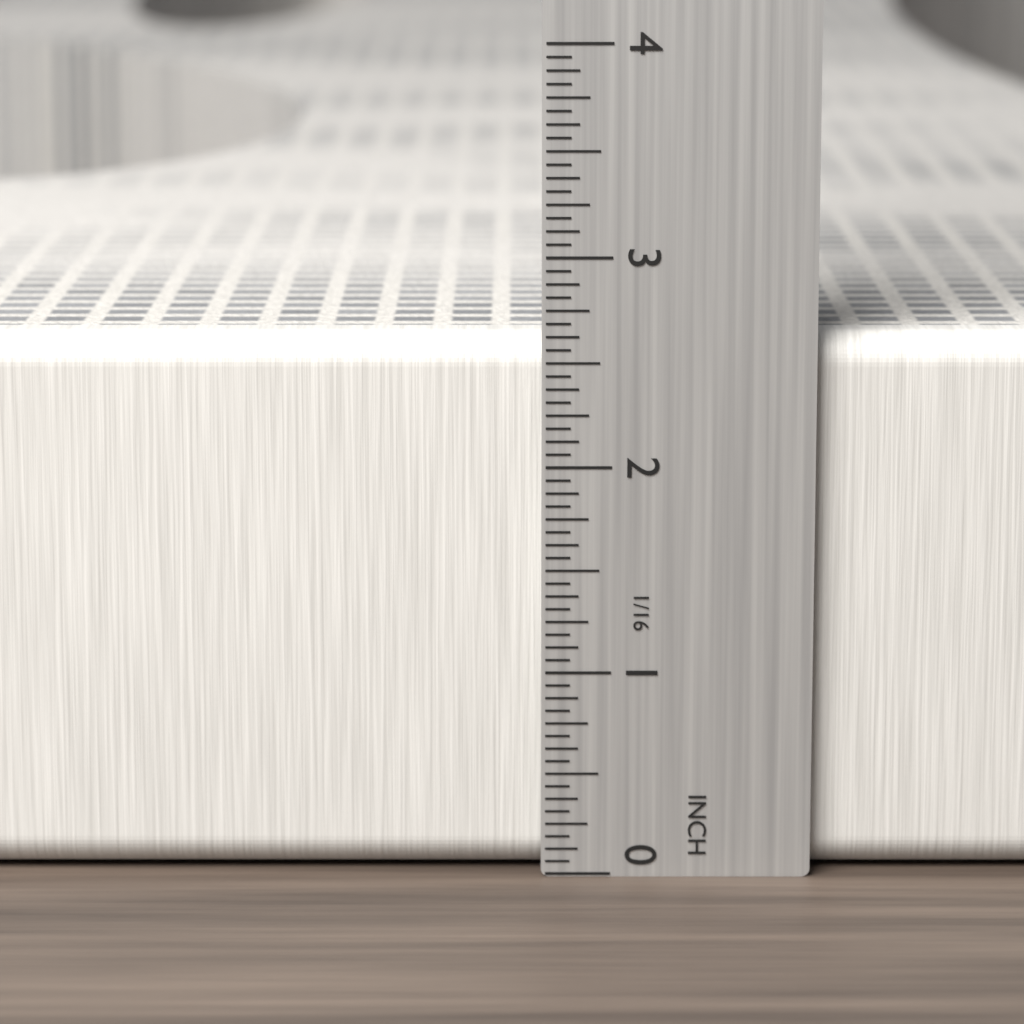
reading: 2.6250 in
